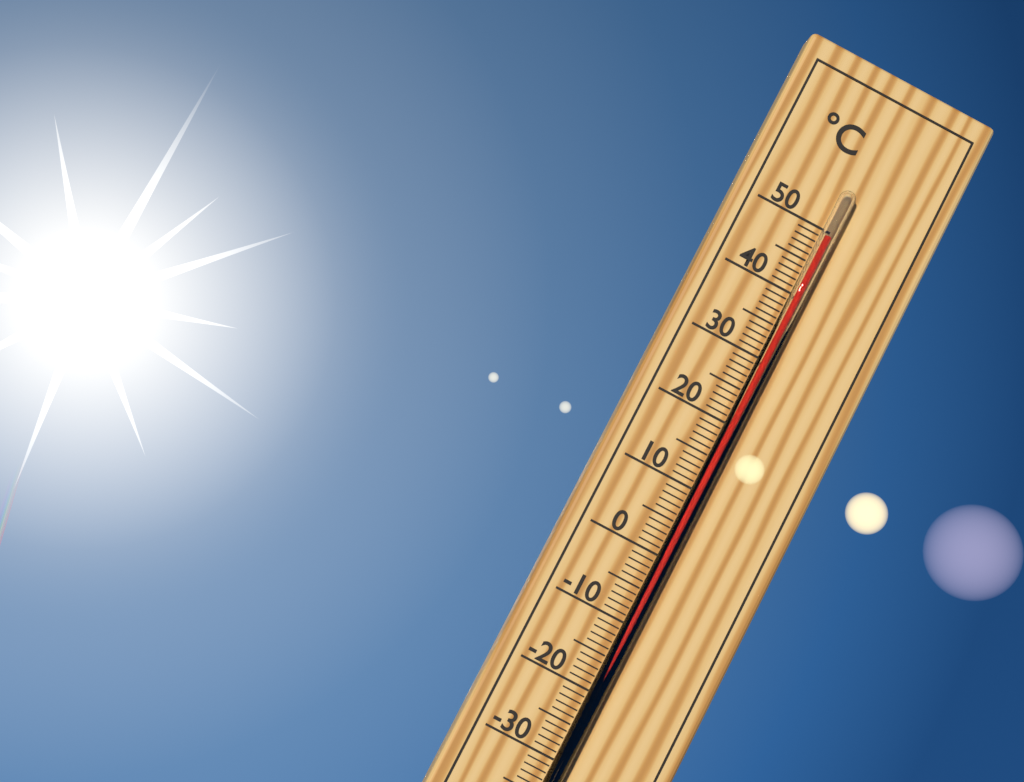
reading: 49 °C
